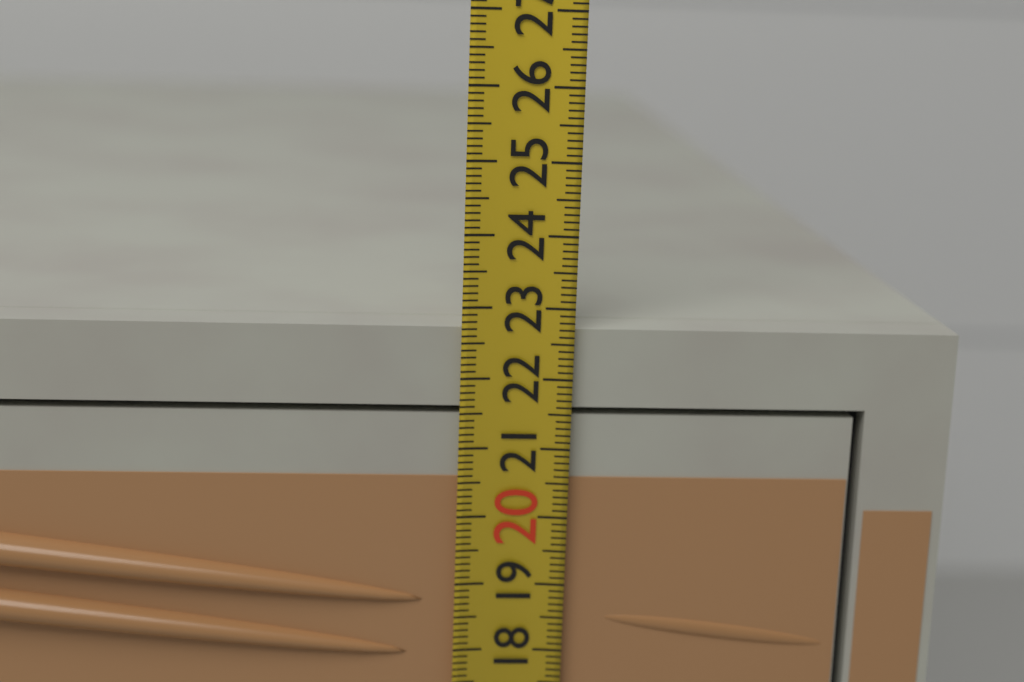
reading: 22.7 (no unit)
